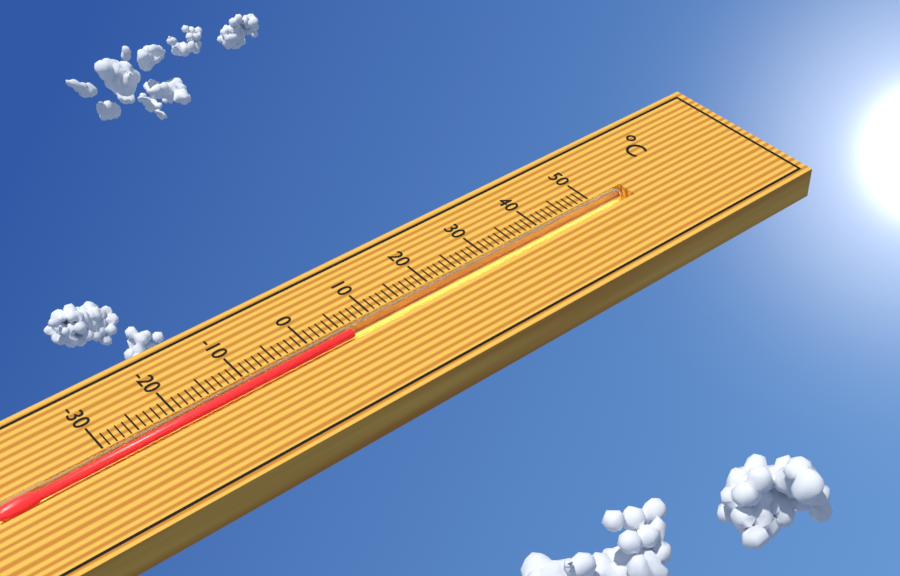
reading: 6 °C
